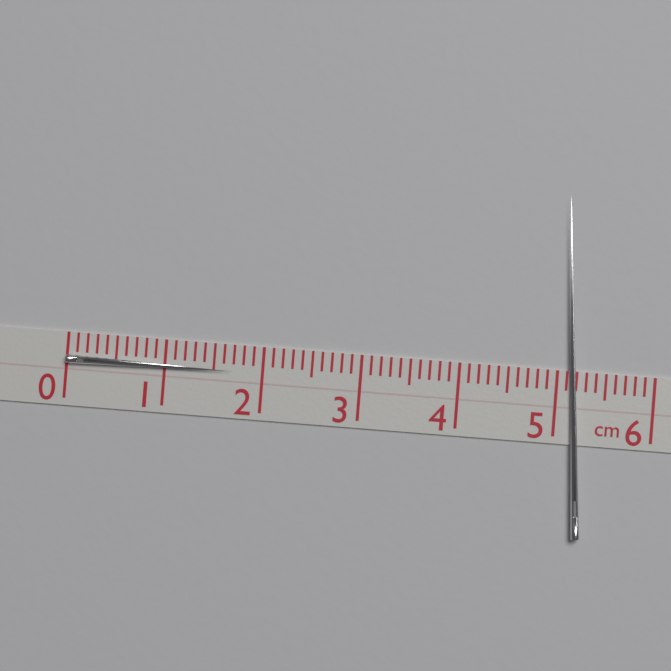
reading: 1.7 cm
